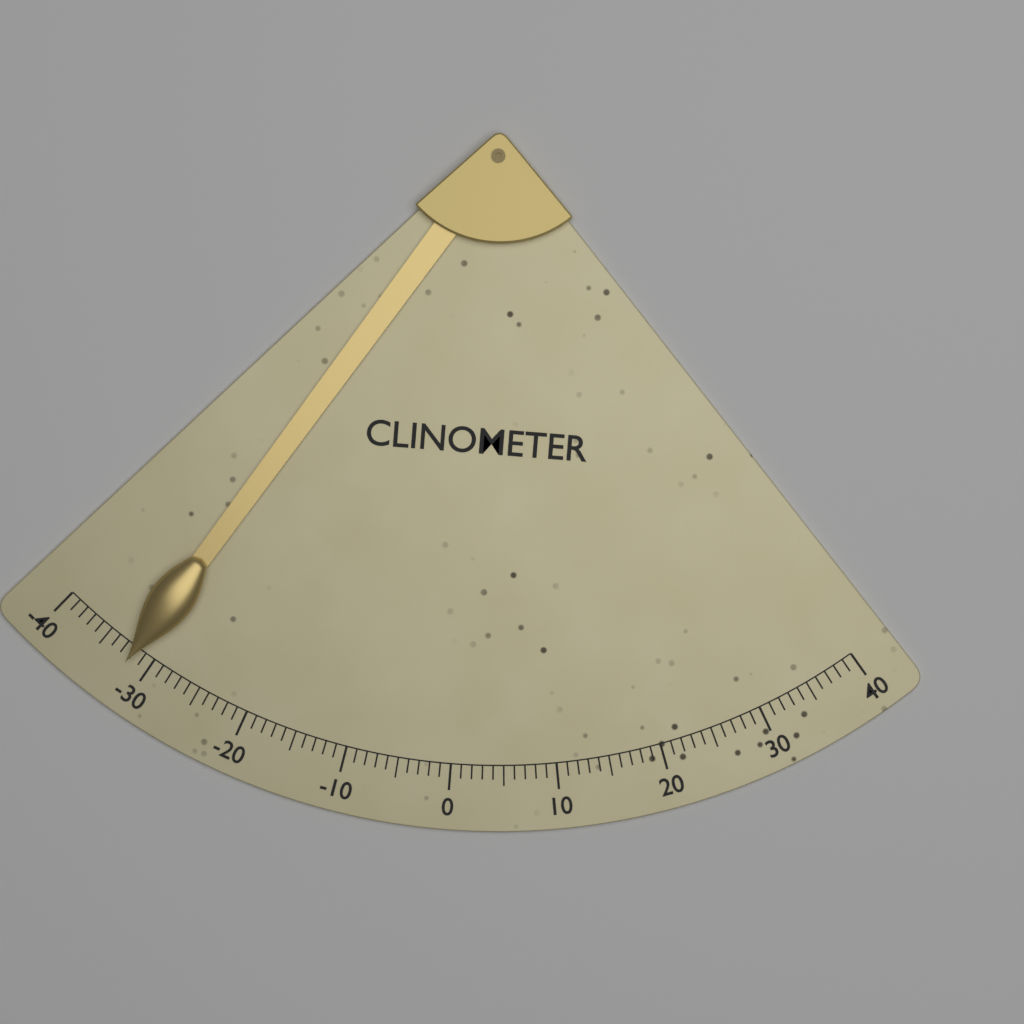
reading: -32 (no unit)
